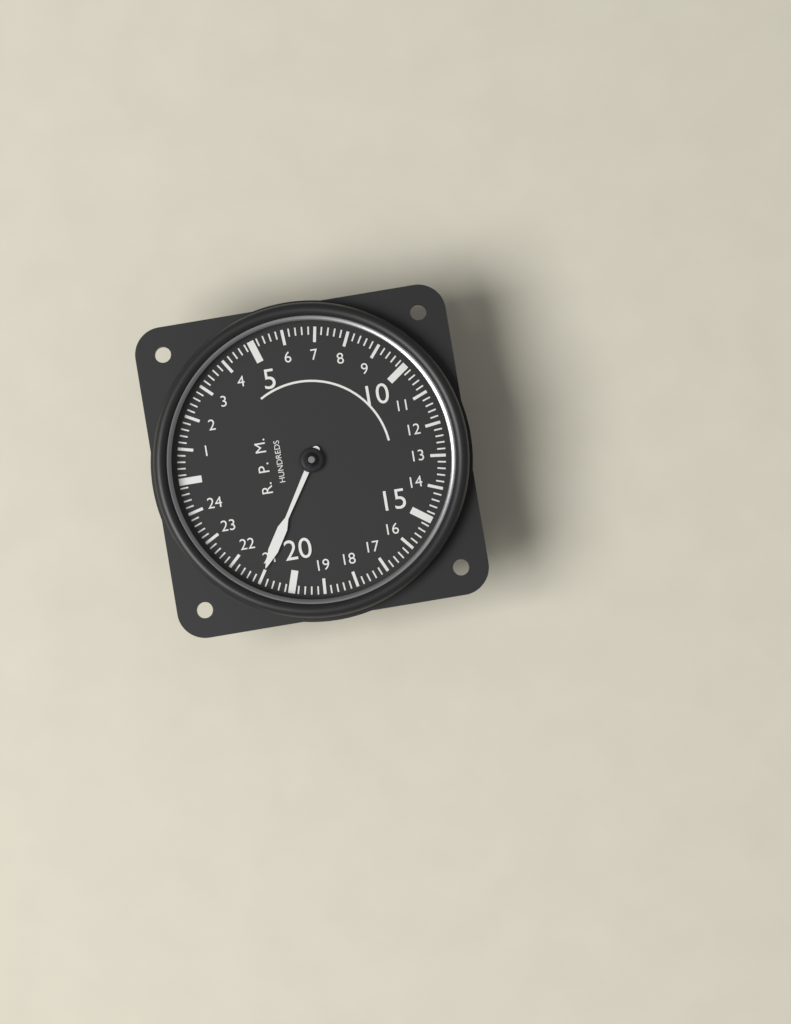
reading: 21.0 RPM x100
